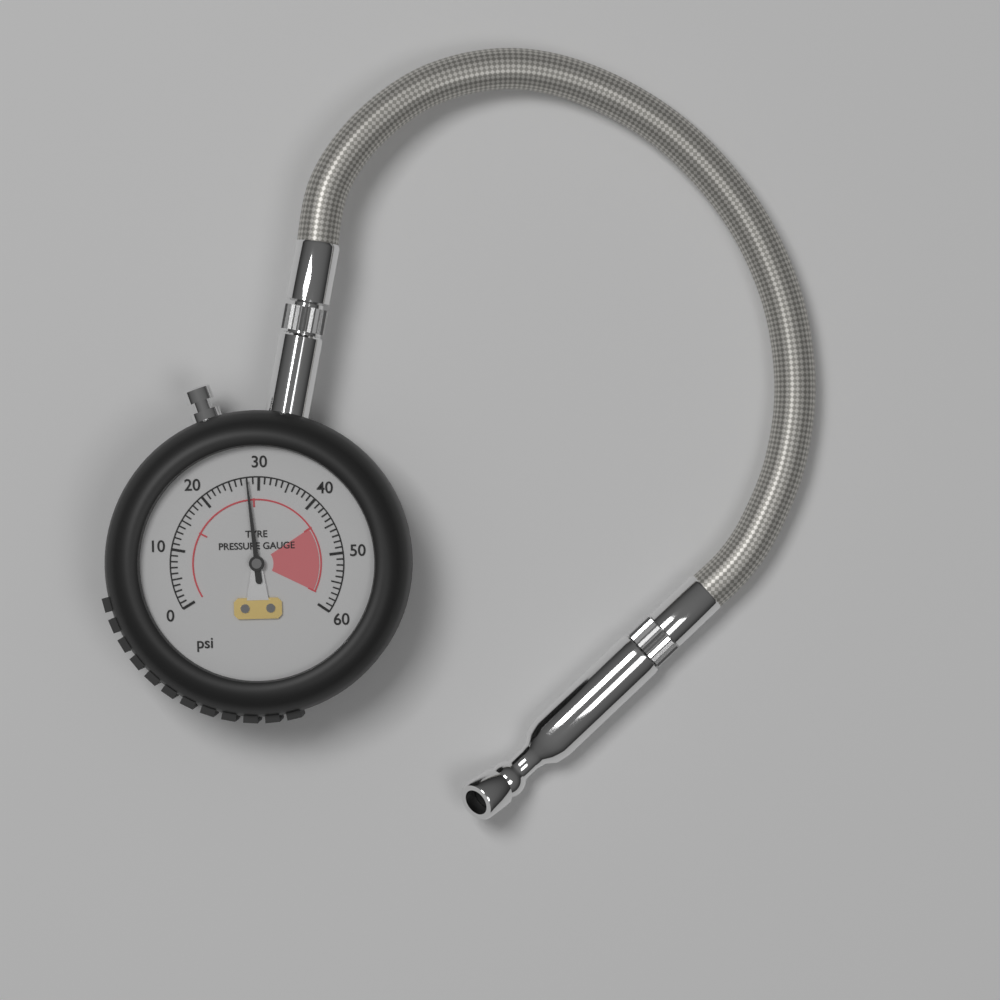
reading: 28 psi
